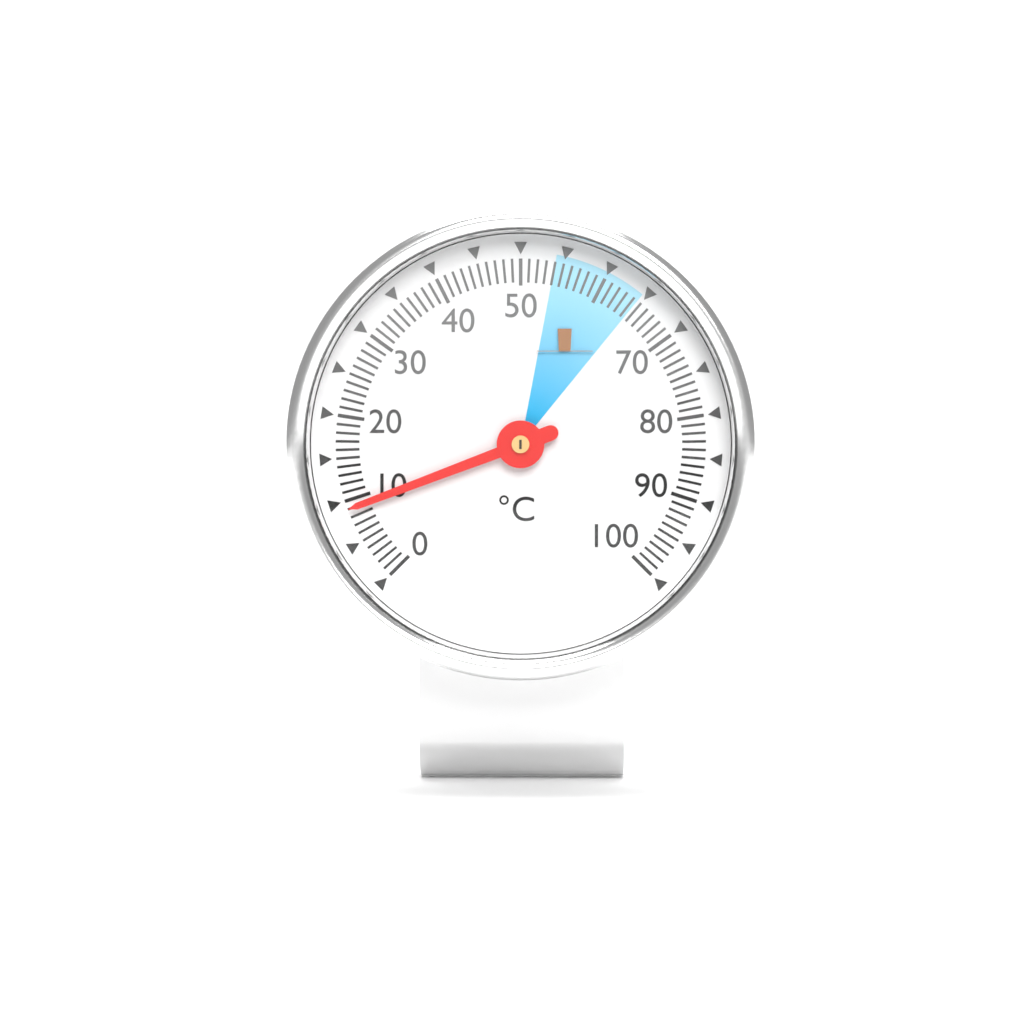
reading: 9 °C
